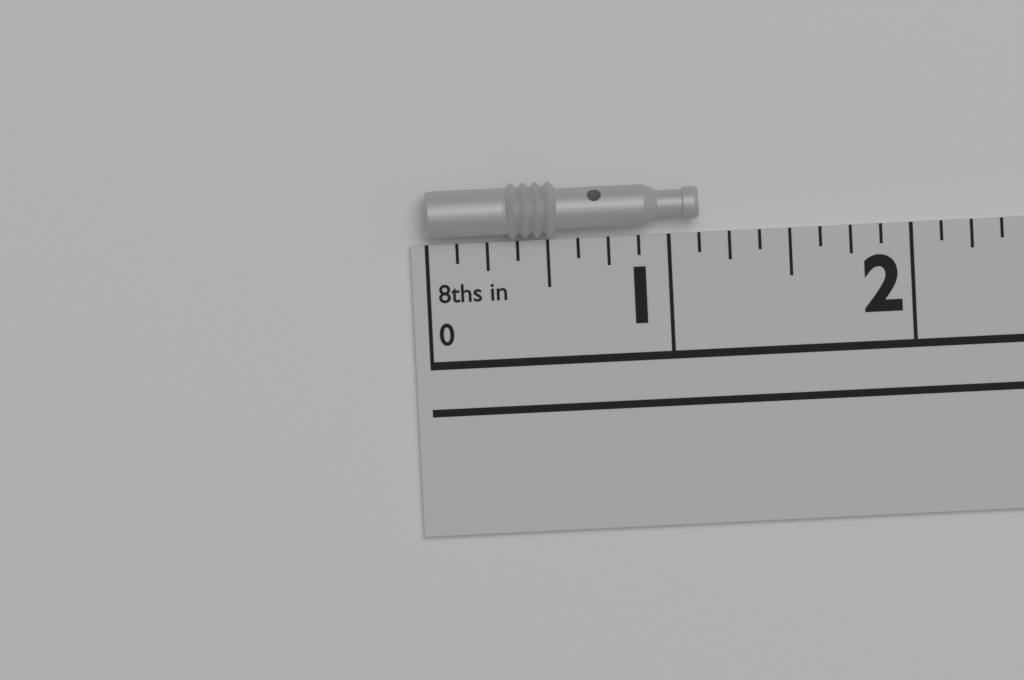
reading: 1.125 in
